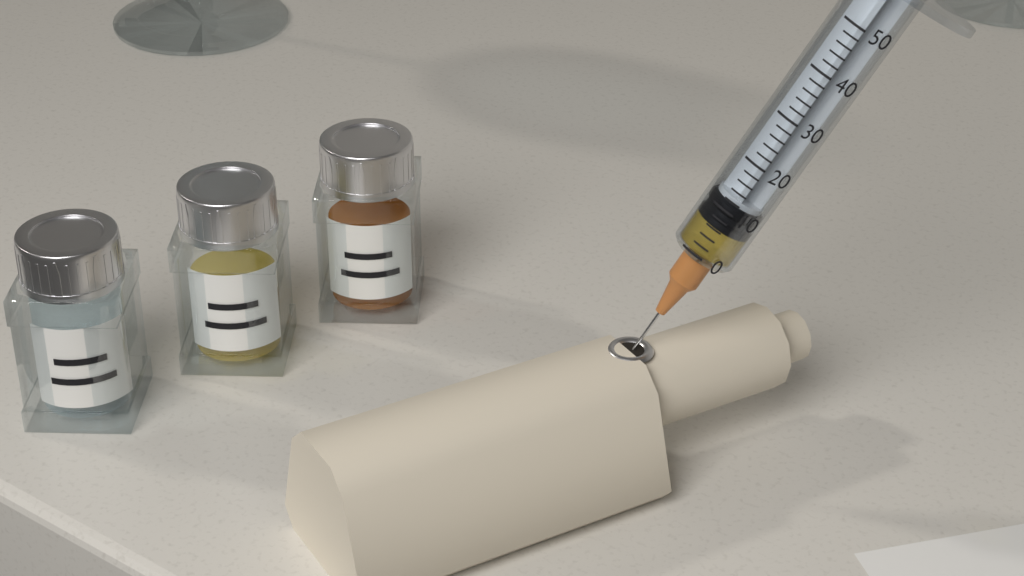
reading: 6 (no unit)
